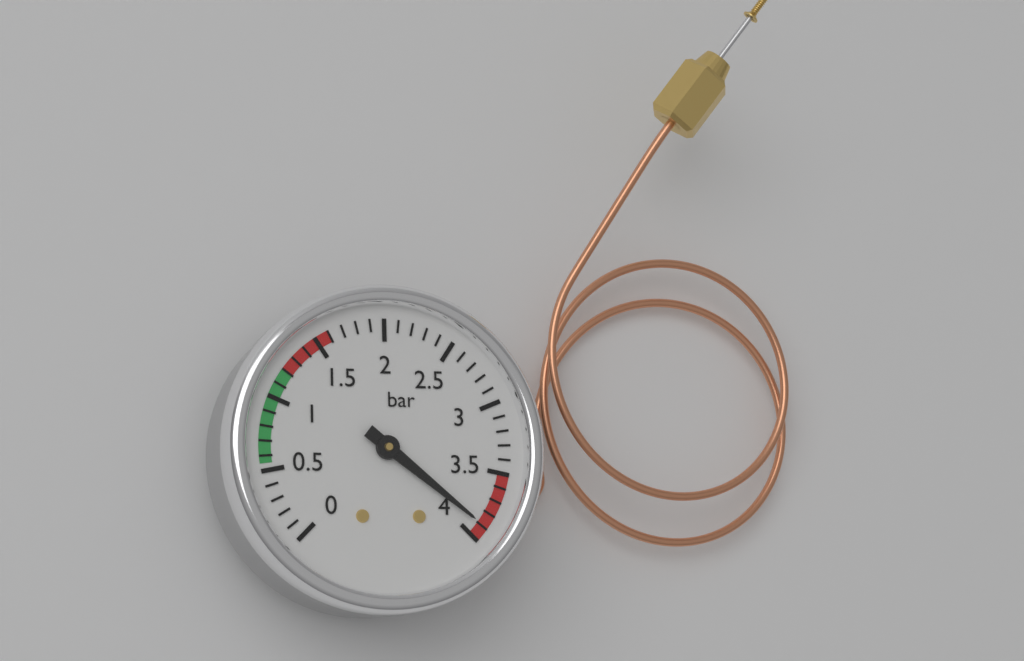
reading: 3.9 bar
